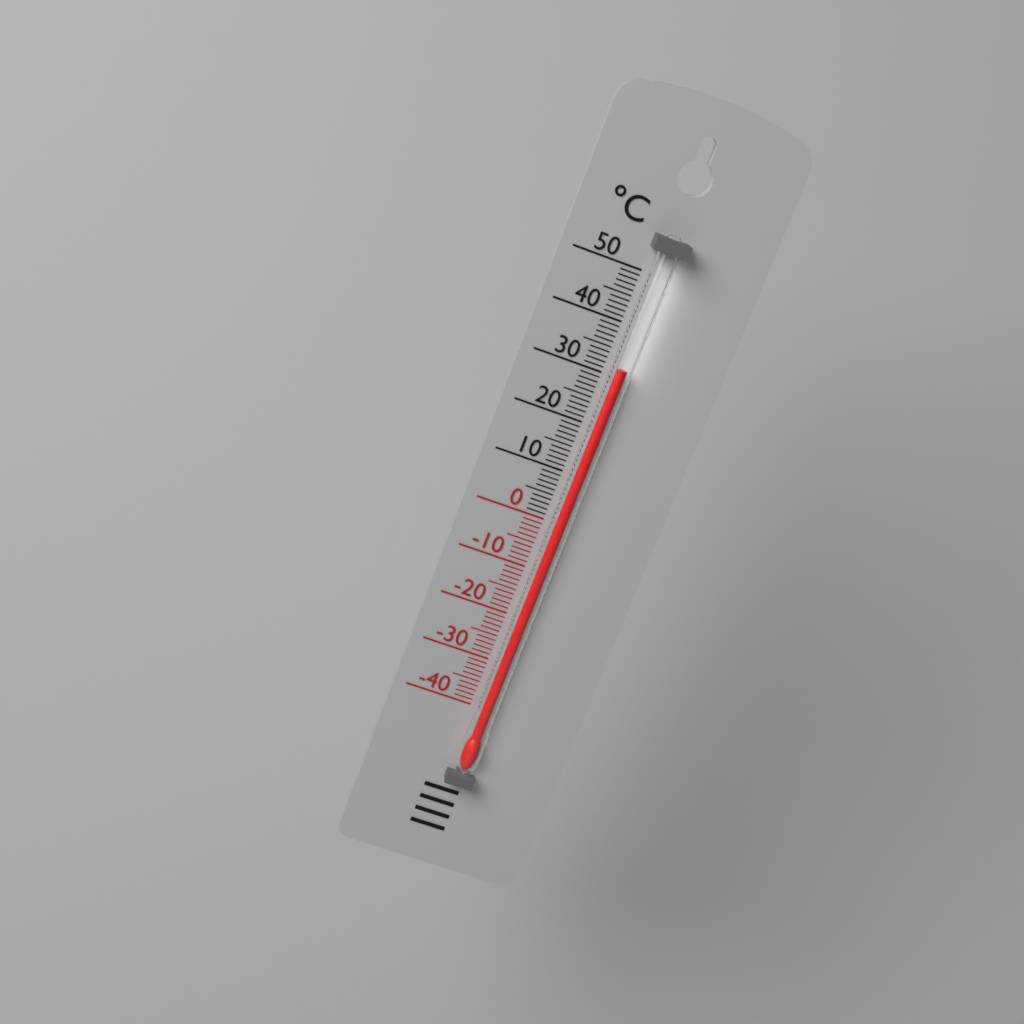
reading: 32 °C
